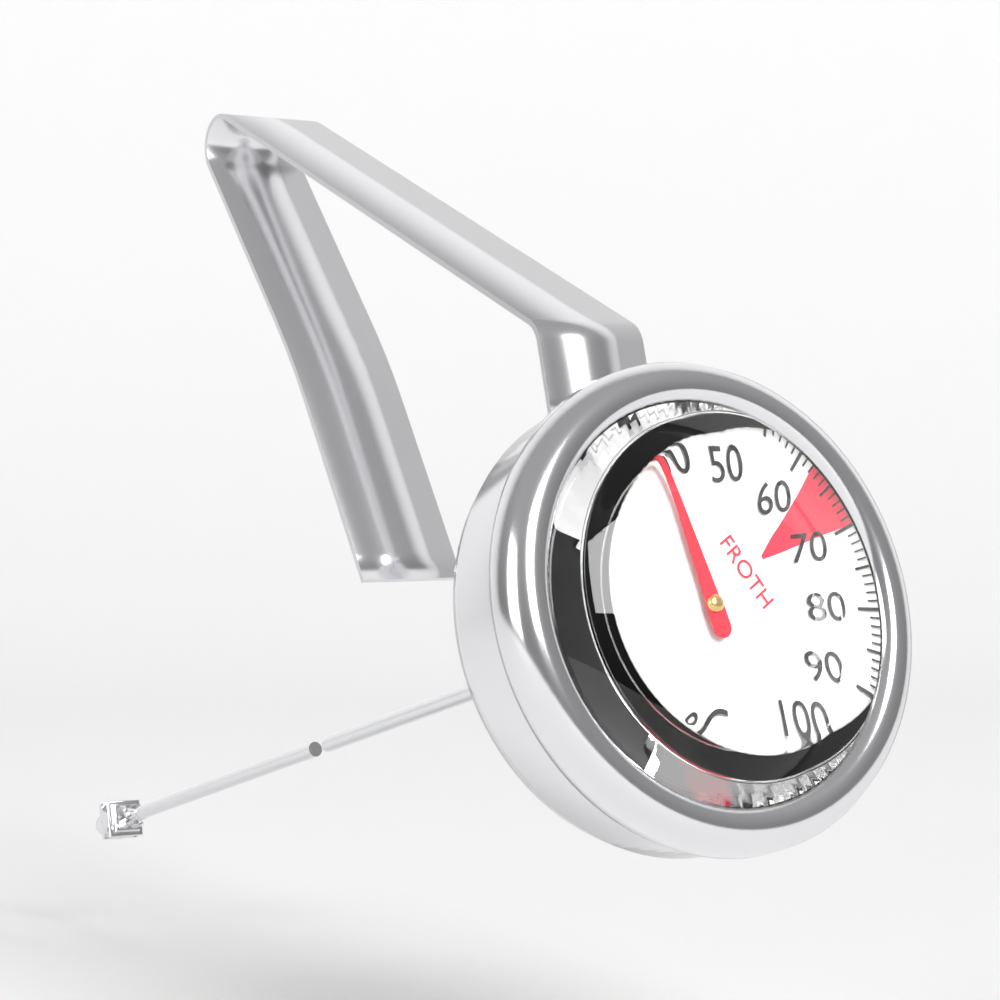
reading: 37 °C
